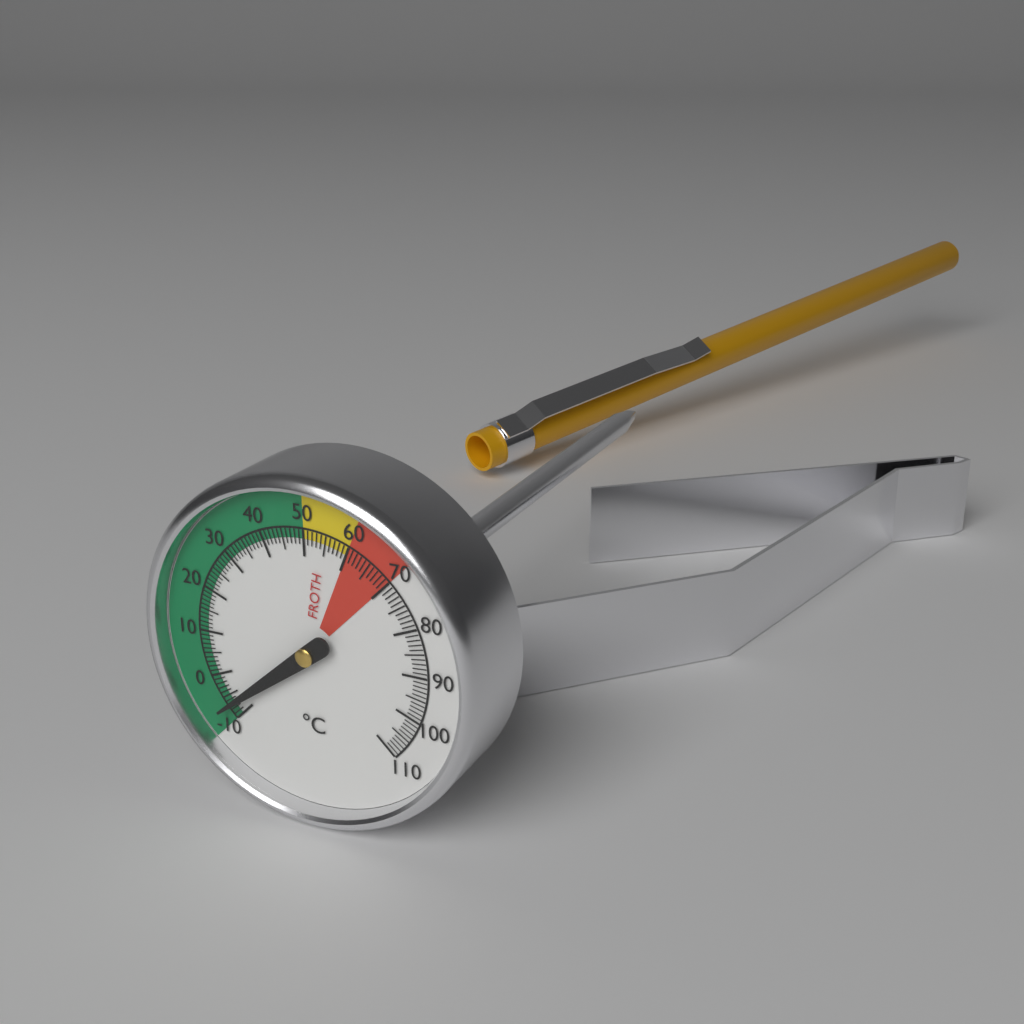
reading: -7 °C
